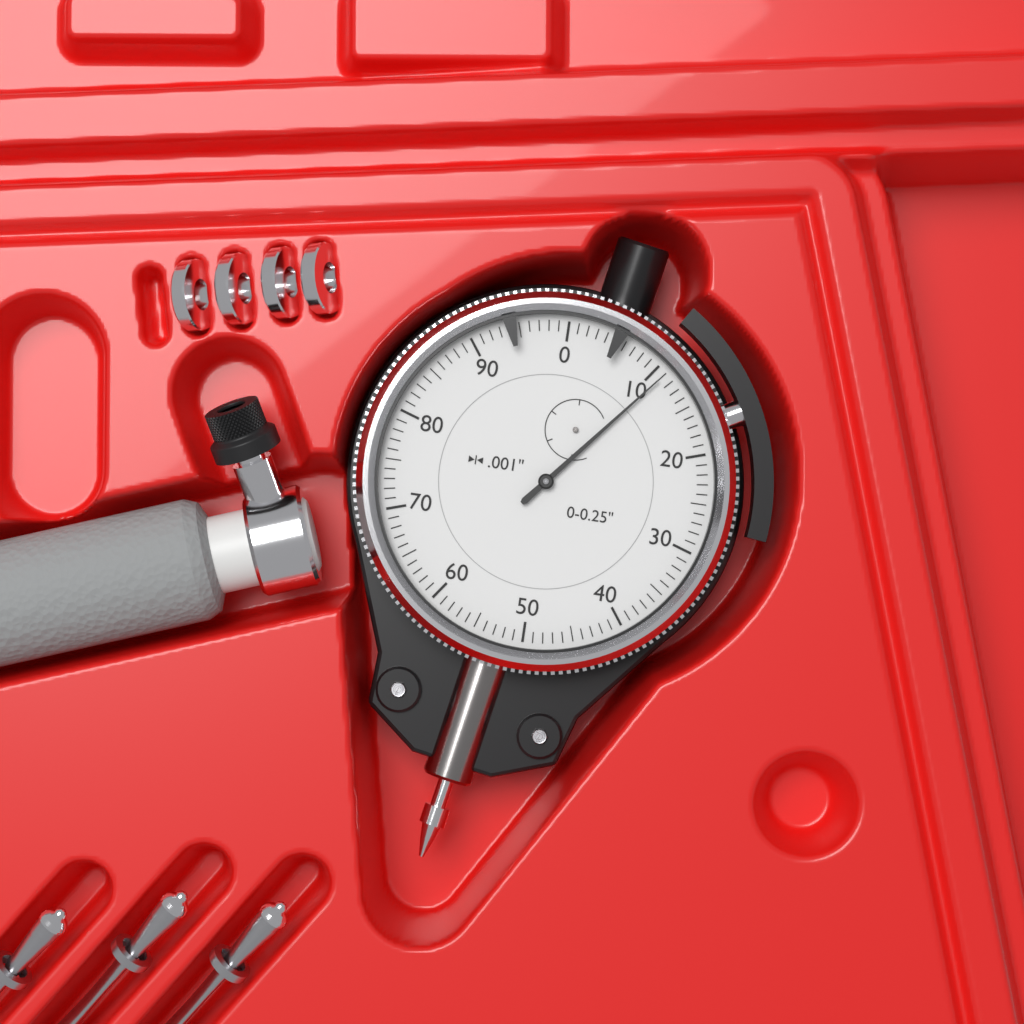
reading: 0.011 in
